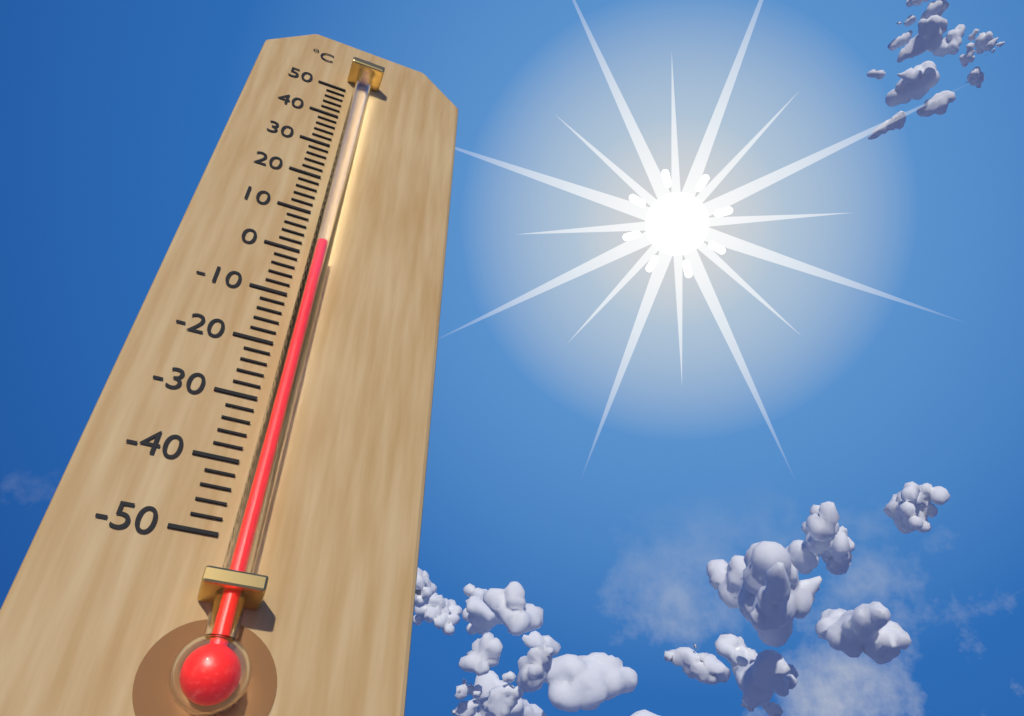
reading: 0 °C
